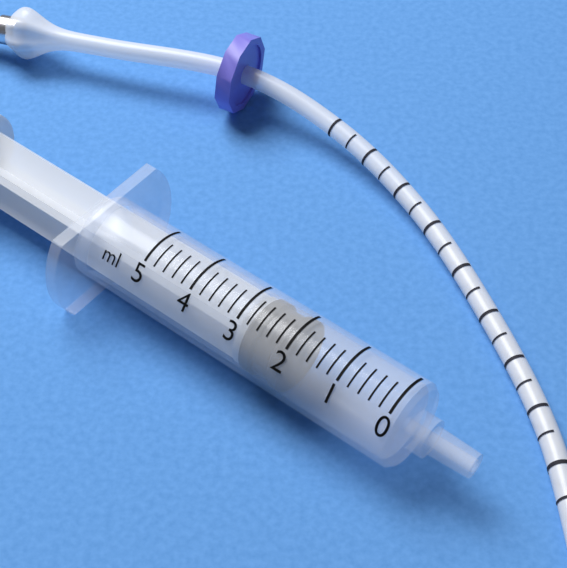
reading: 2.0 ml
